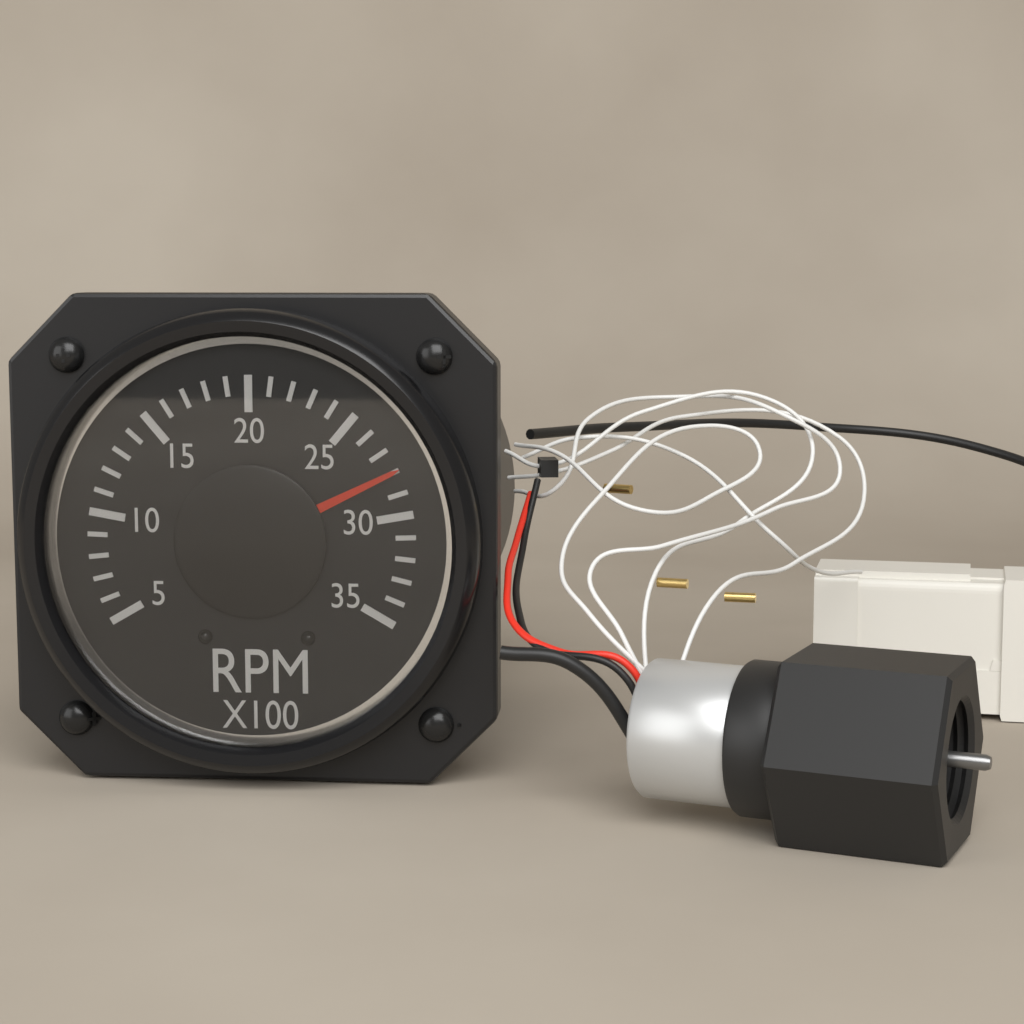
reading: 28 RPM x100
